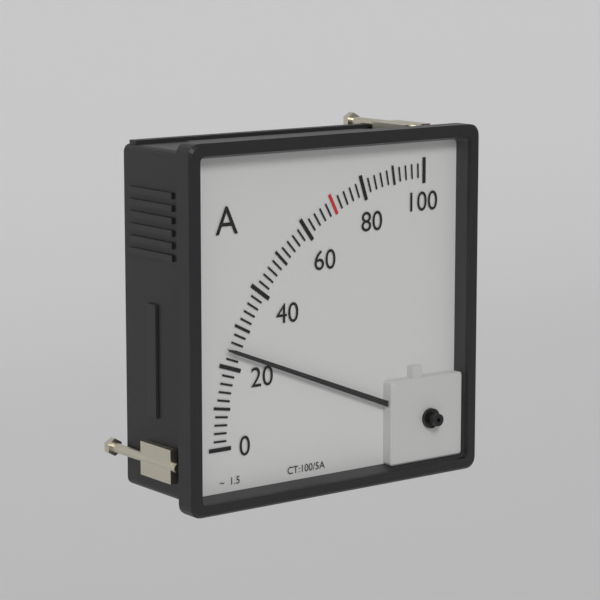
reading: 24 A
